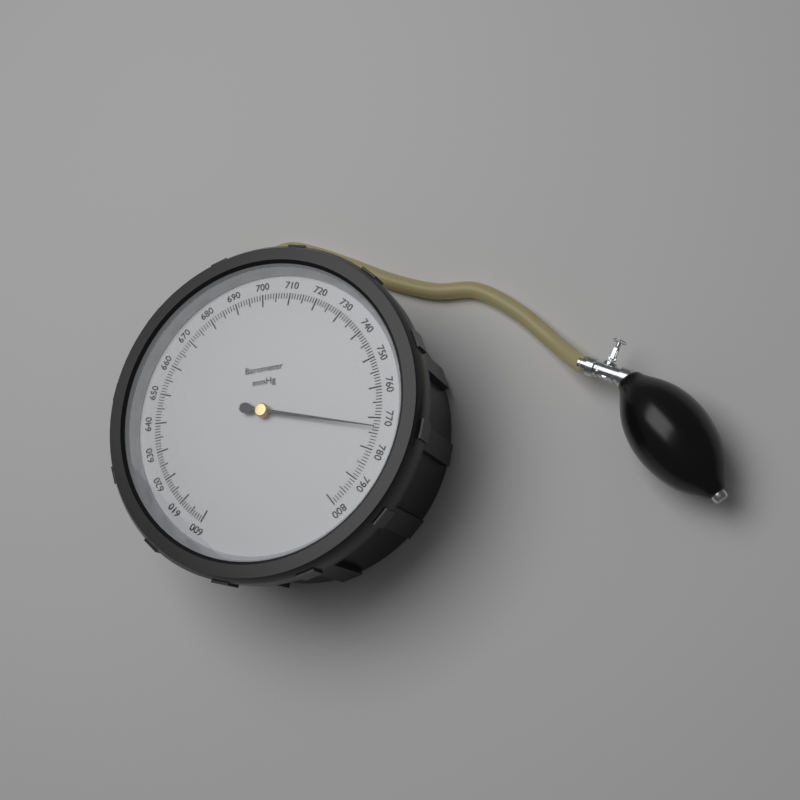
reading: 773 mmHg
